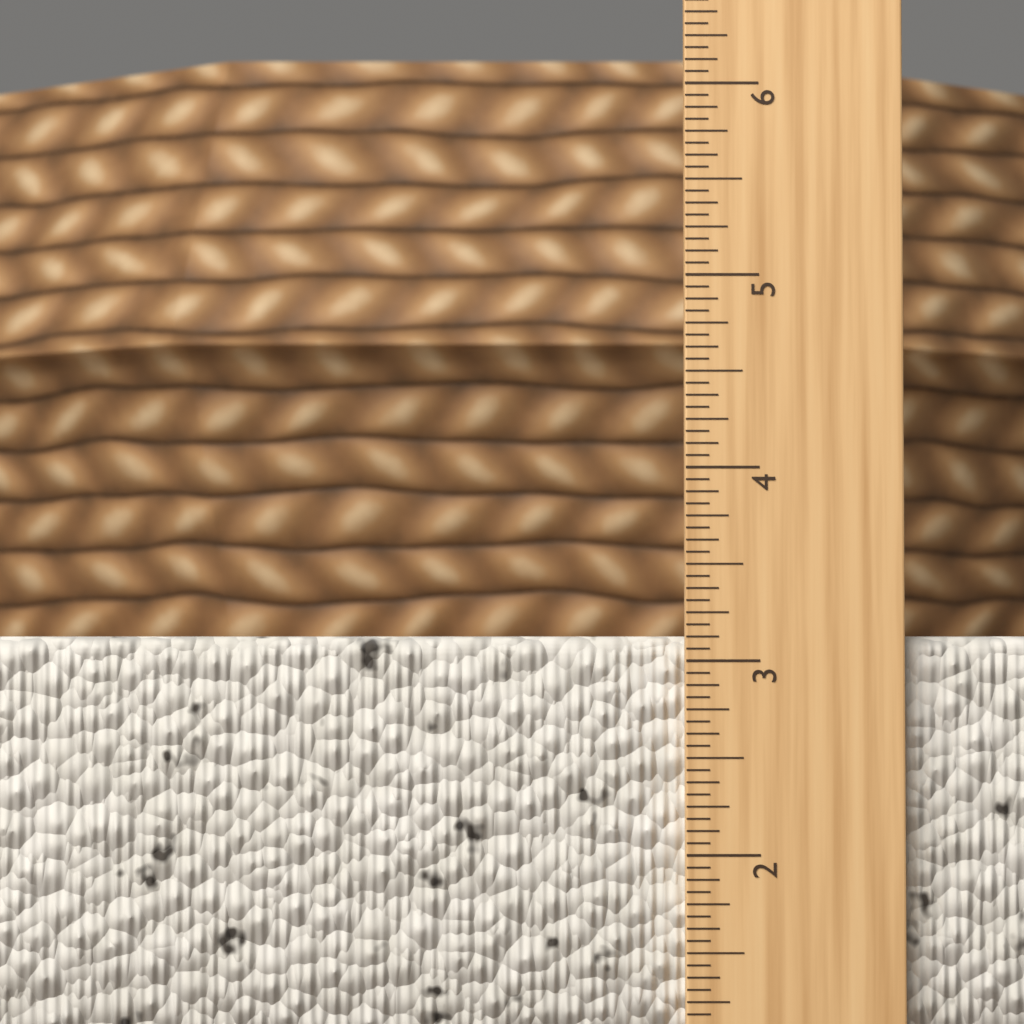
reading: 3.1250 in
